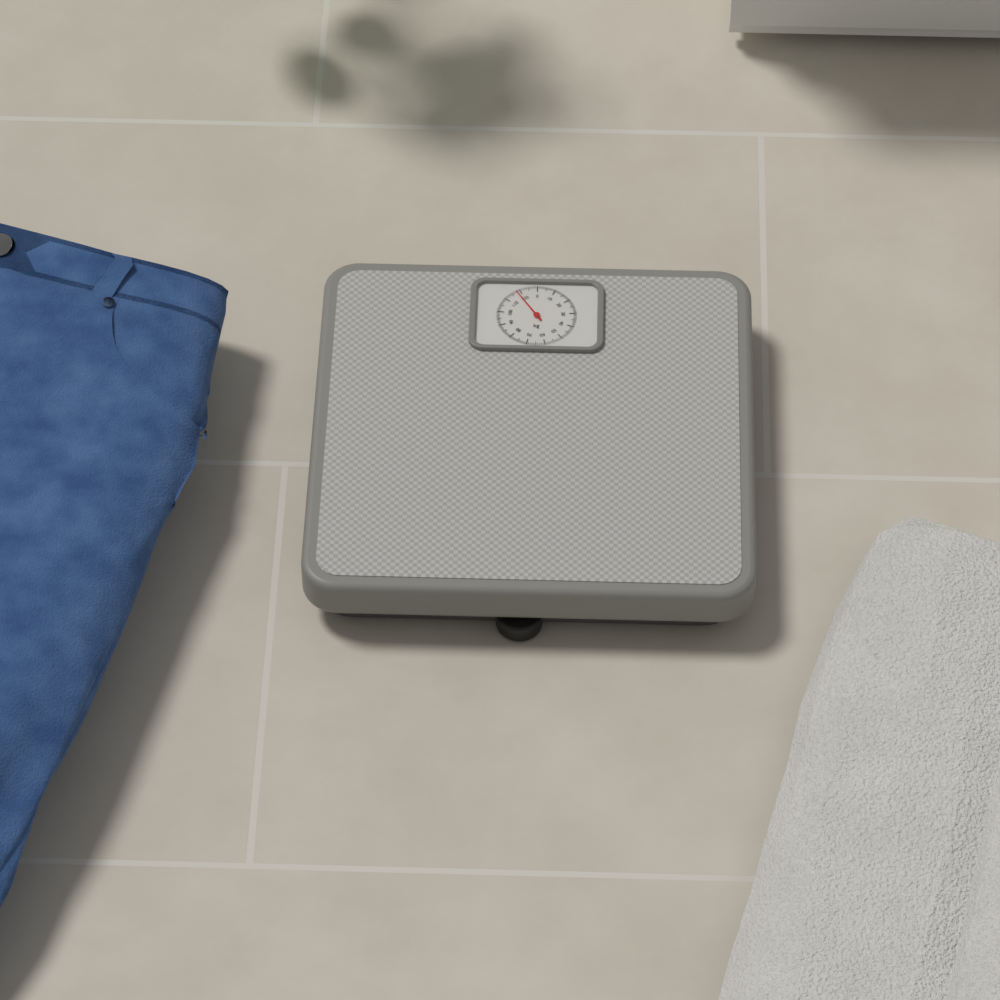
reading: 118 kg
